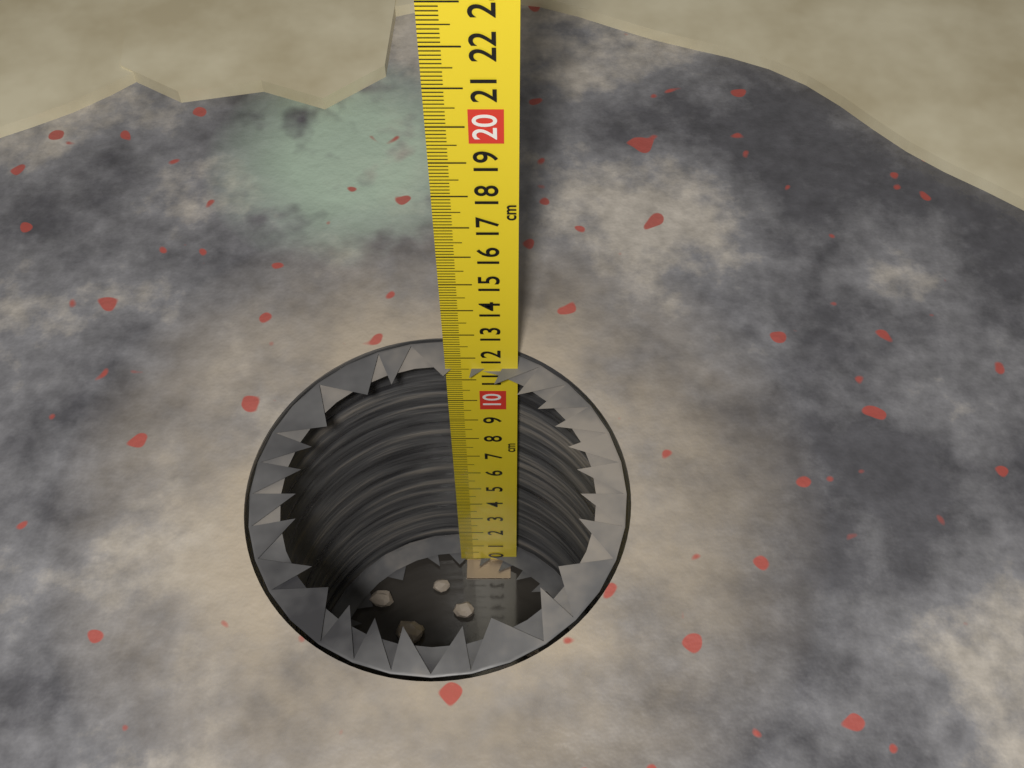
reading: 11.5 cm
